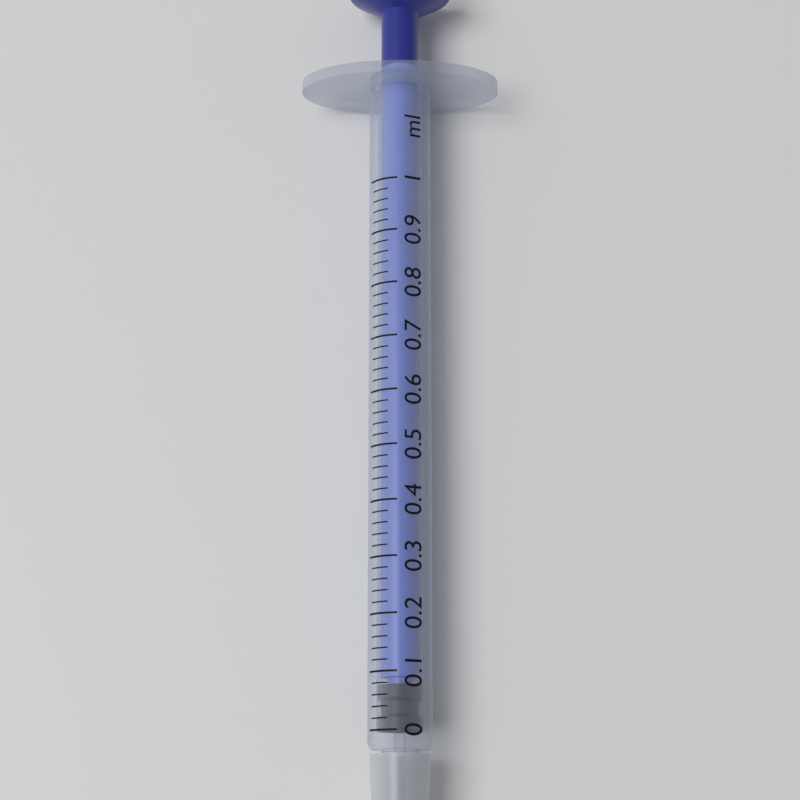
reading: 0.00 ml
